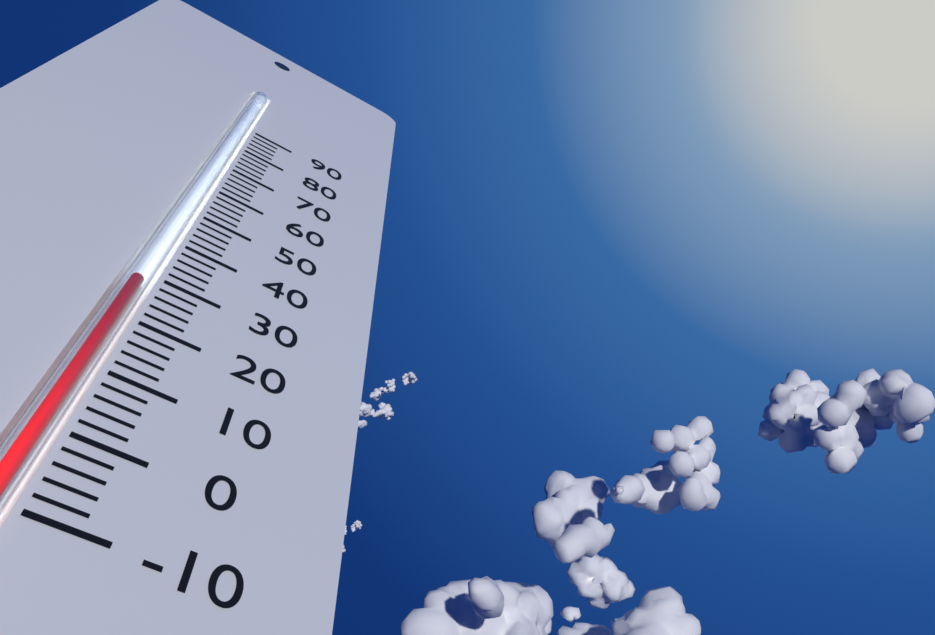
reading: 28 (no unit)
